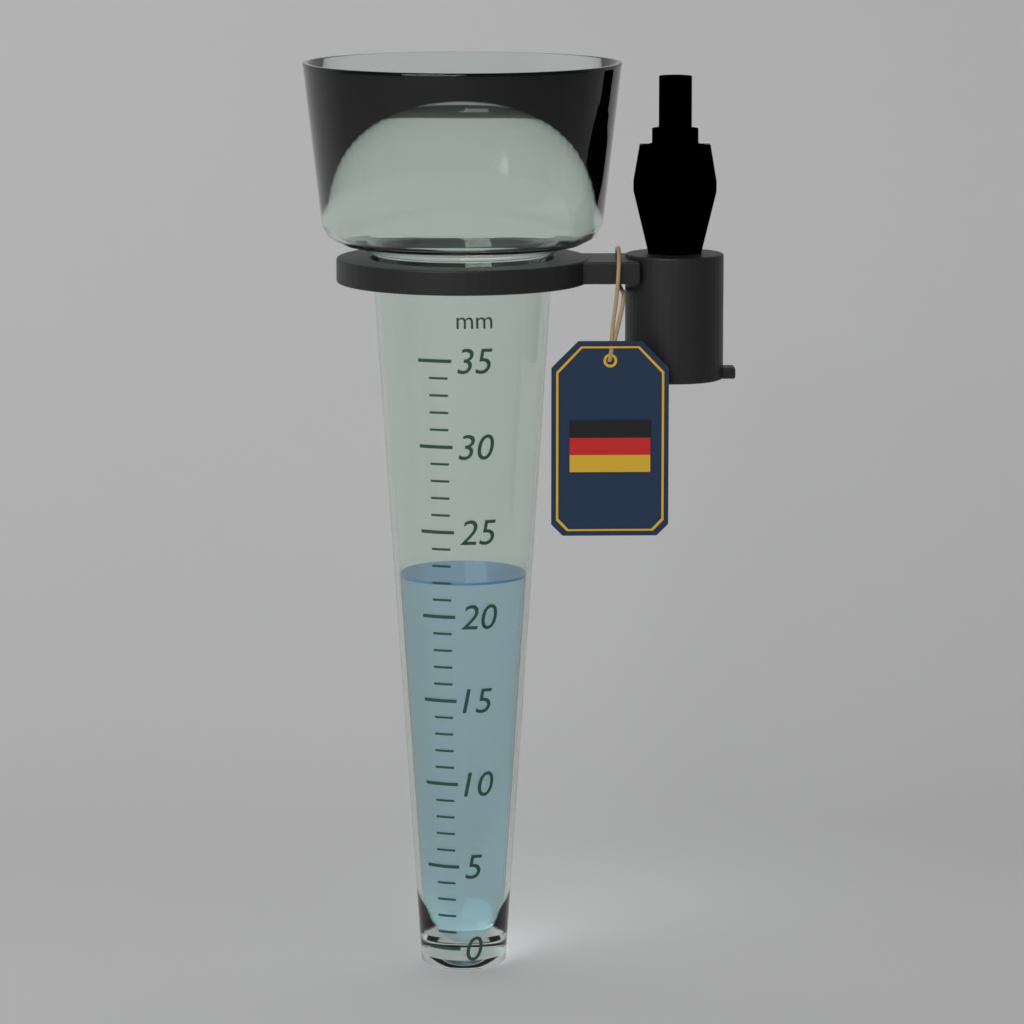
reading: 22 mm
